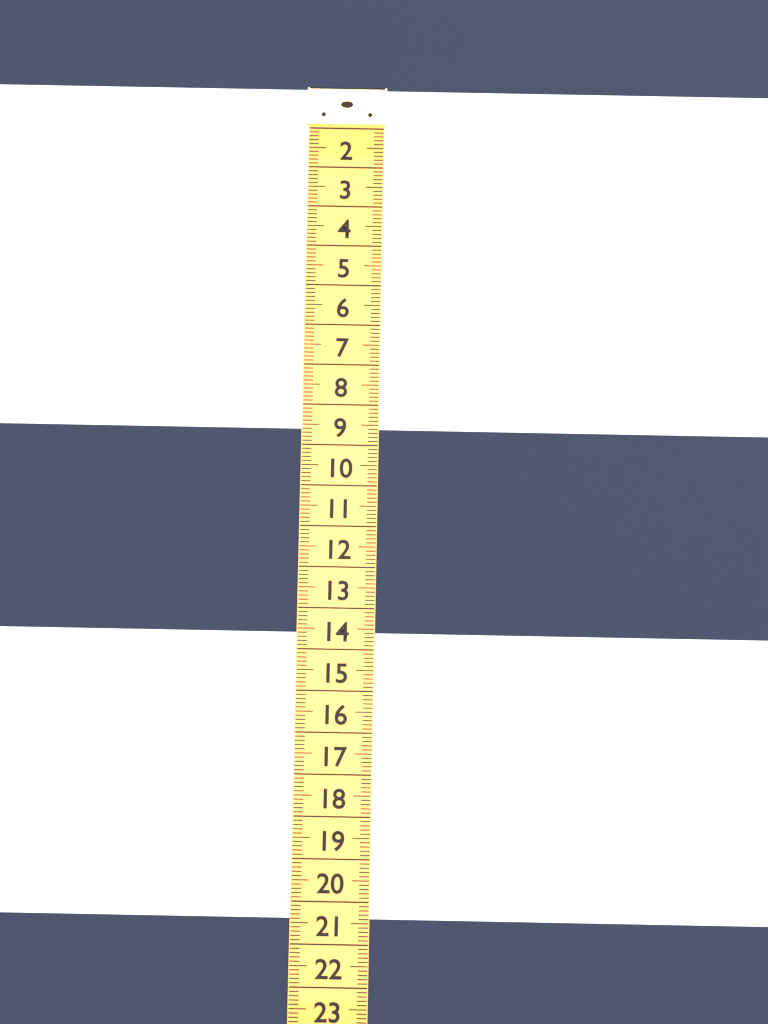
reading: 8.6 (no unit)
